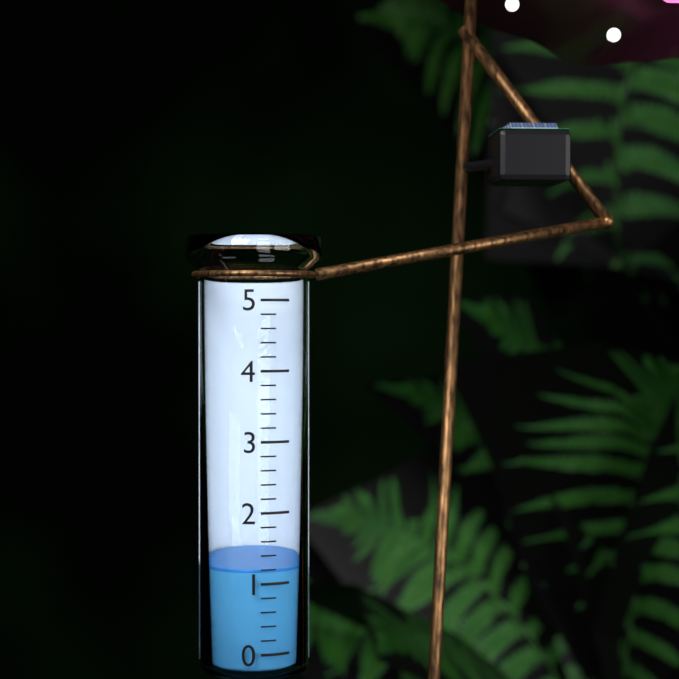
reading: 1.2 (no unit)
